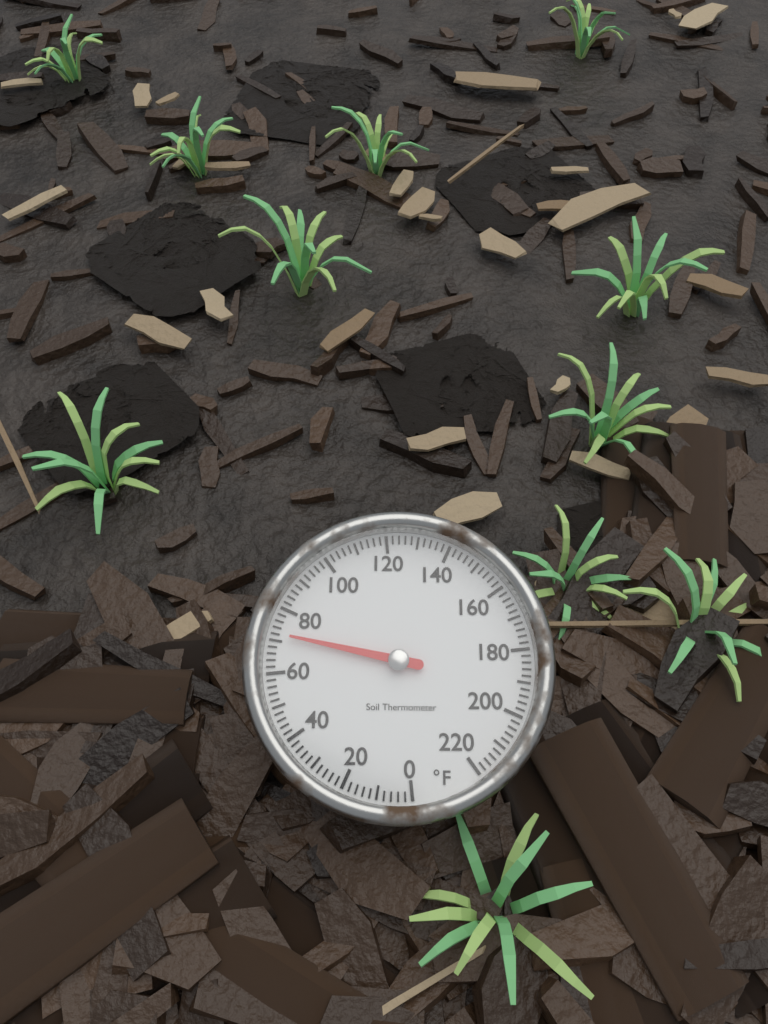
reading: 72 °F
